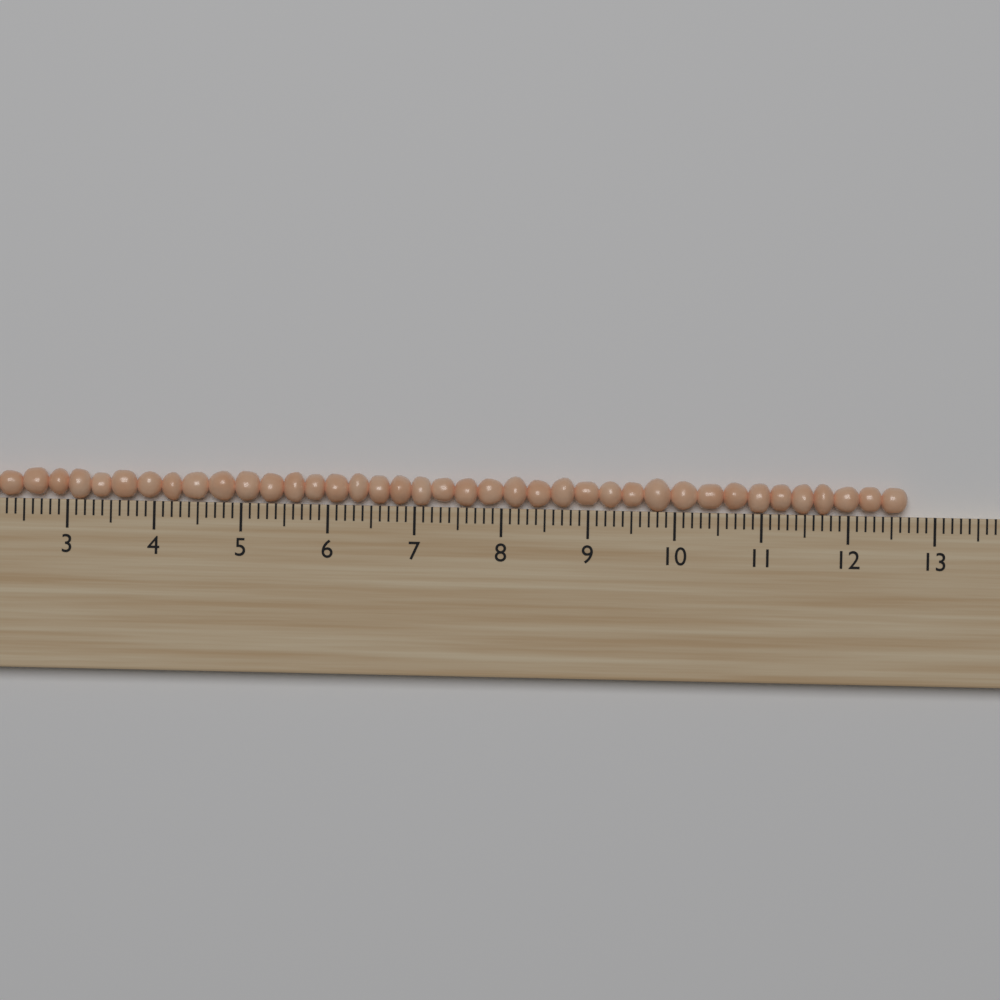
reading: 12.7 (no unit)
